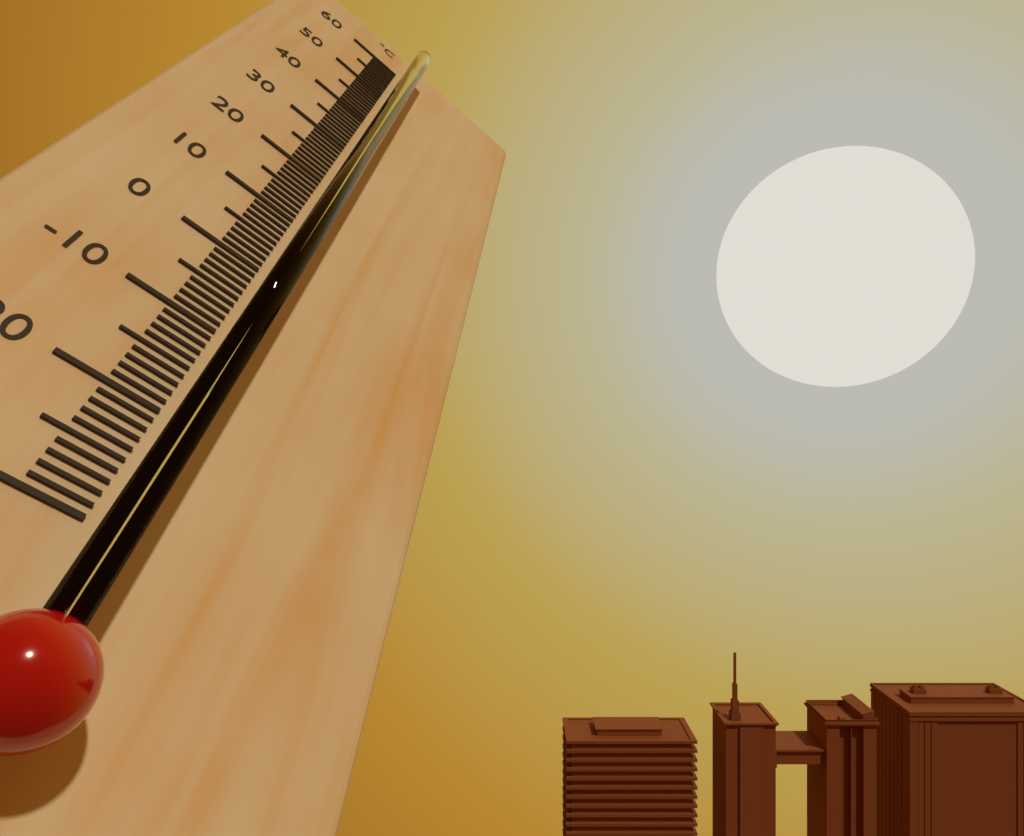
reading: 50 °C
